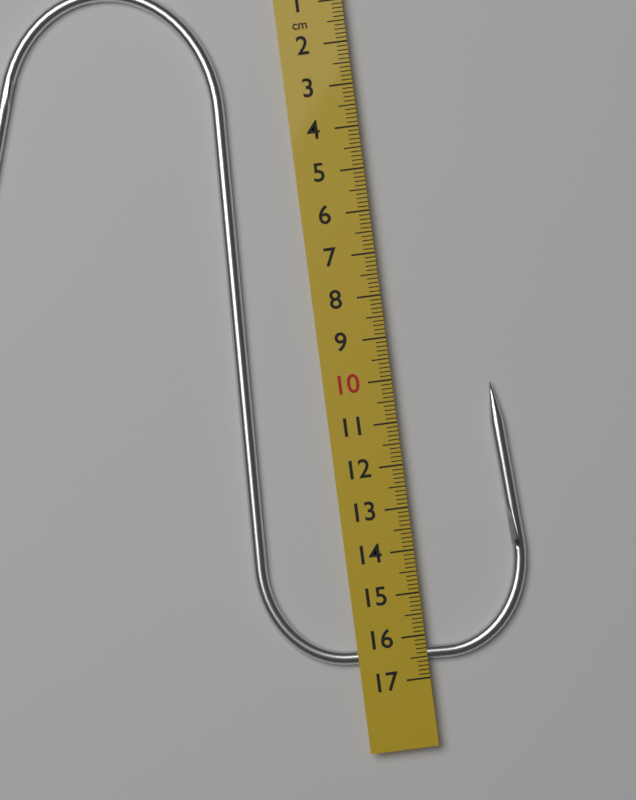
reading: 16.6 cm
